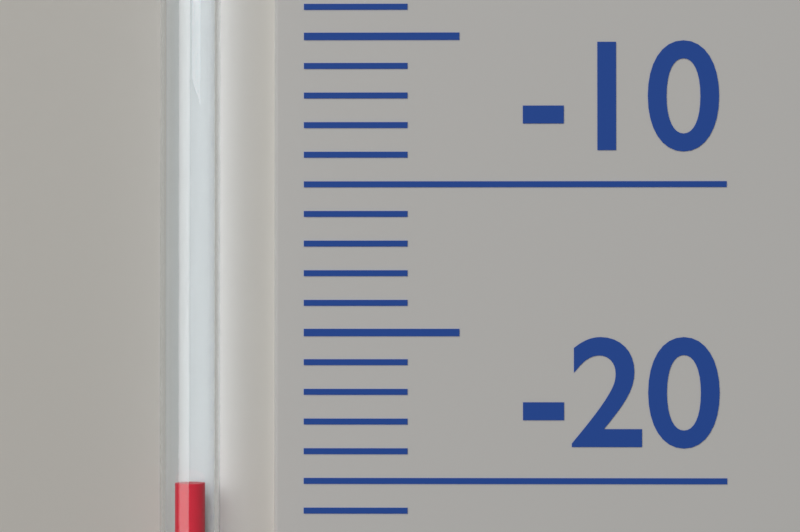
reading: -20 (no unit)
